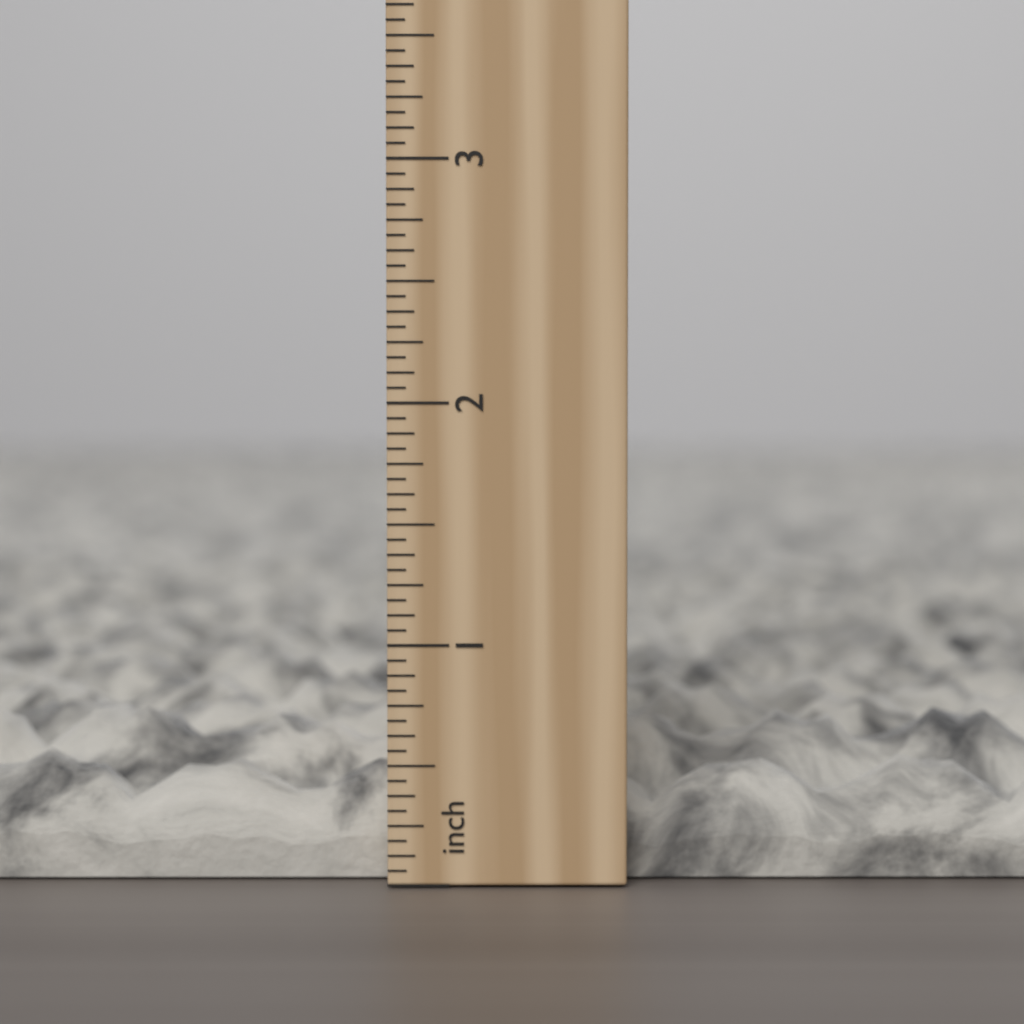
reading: 0.6875 in
